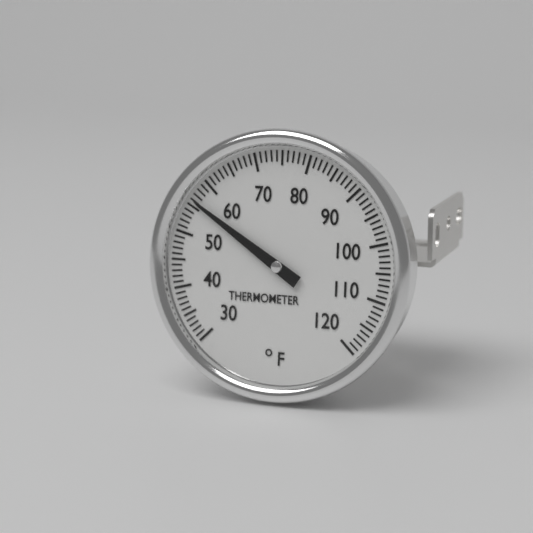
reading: 56 °F
